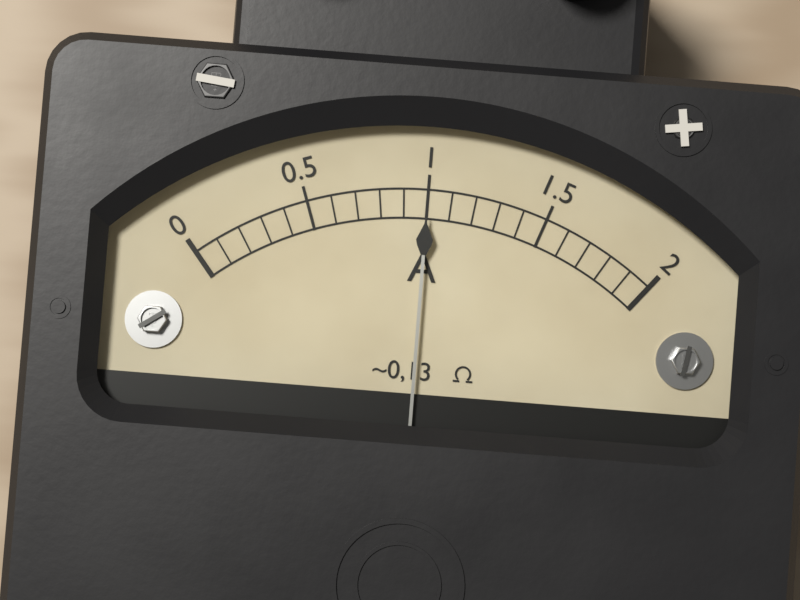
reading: 1.0 A
